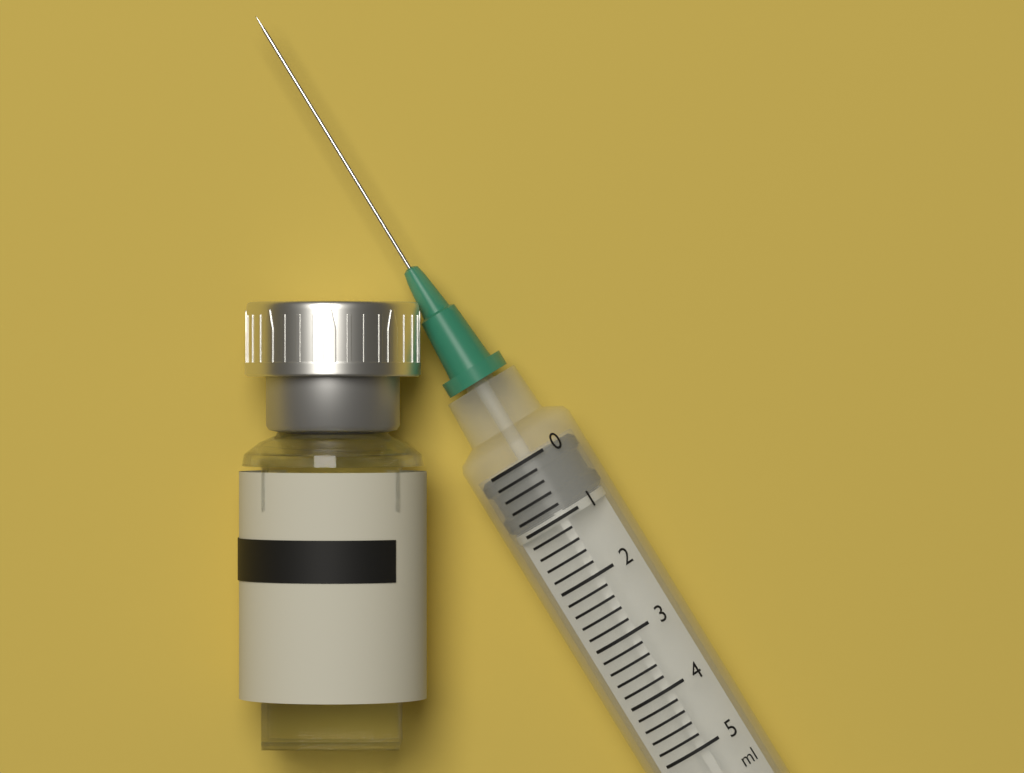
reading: 0.0 ml
